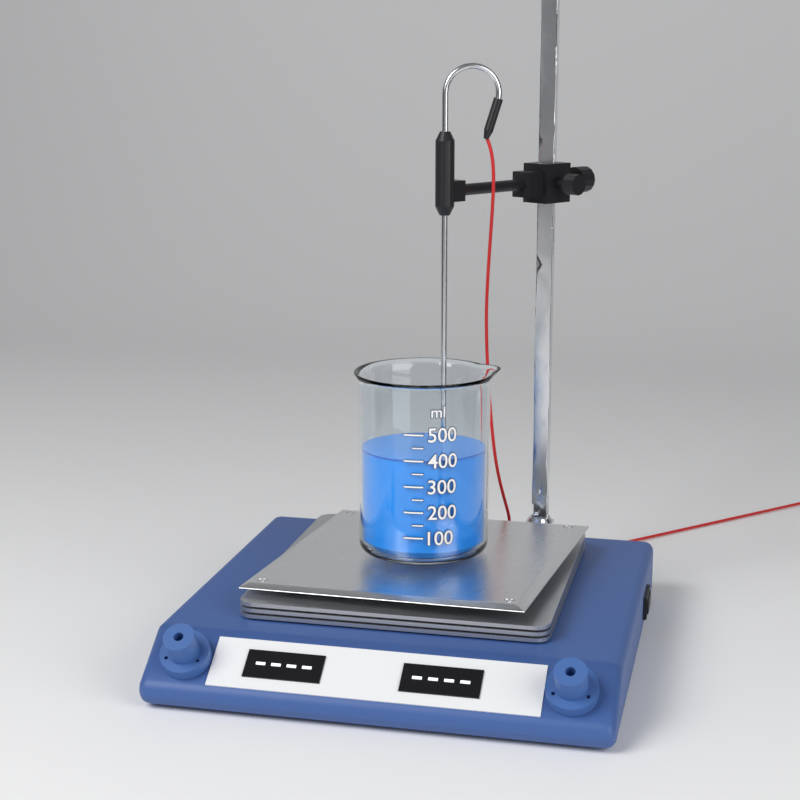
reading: 400 ml
